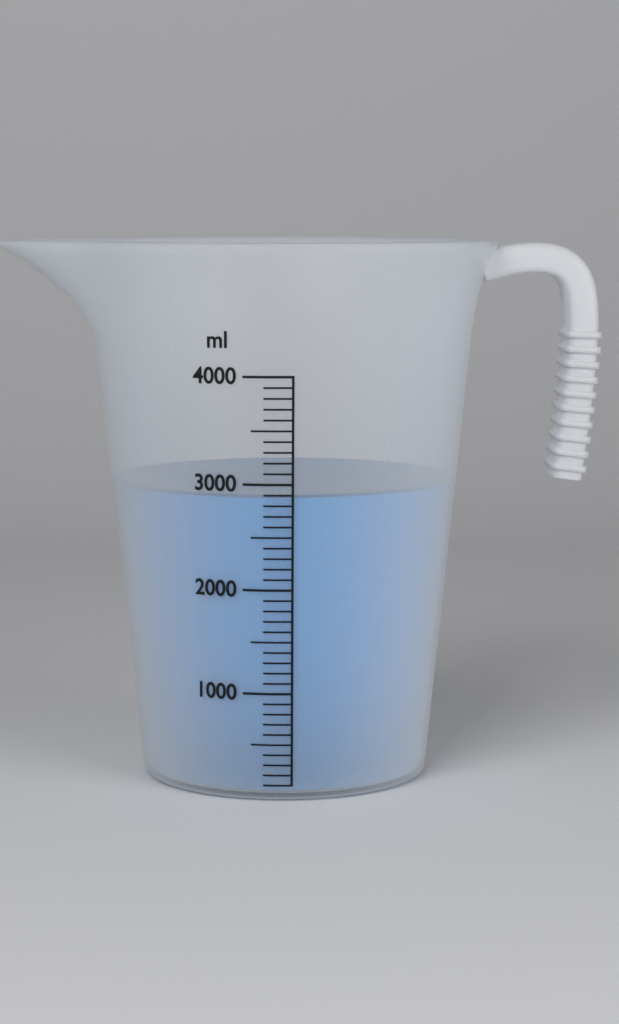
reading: 2900 ml
